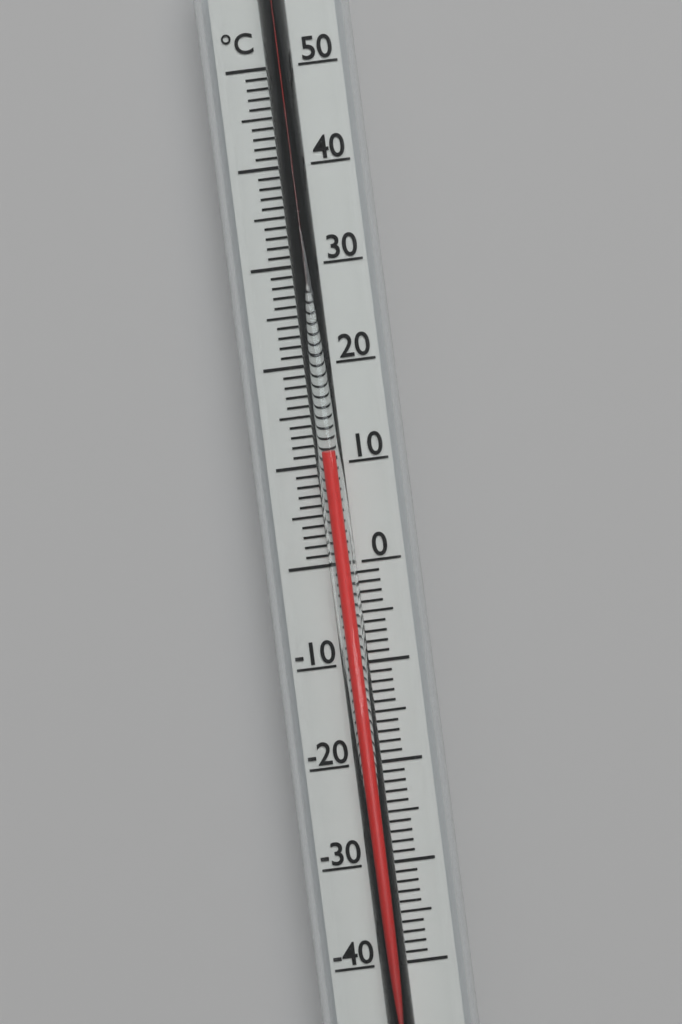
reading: 11 °C
